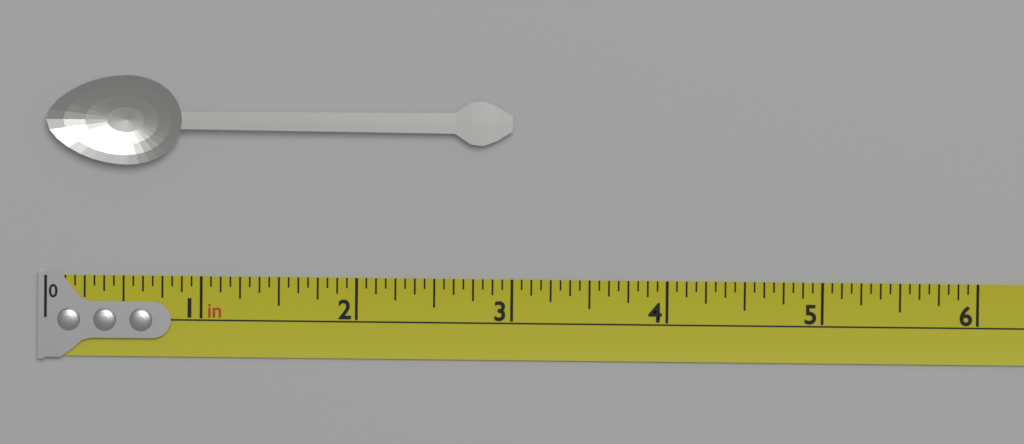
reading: 3.0000 in
